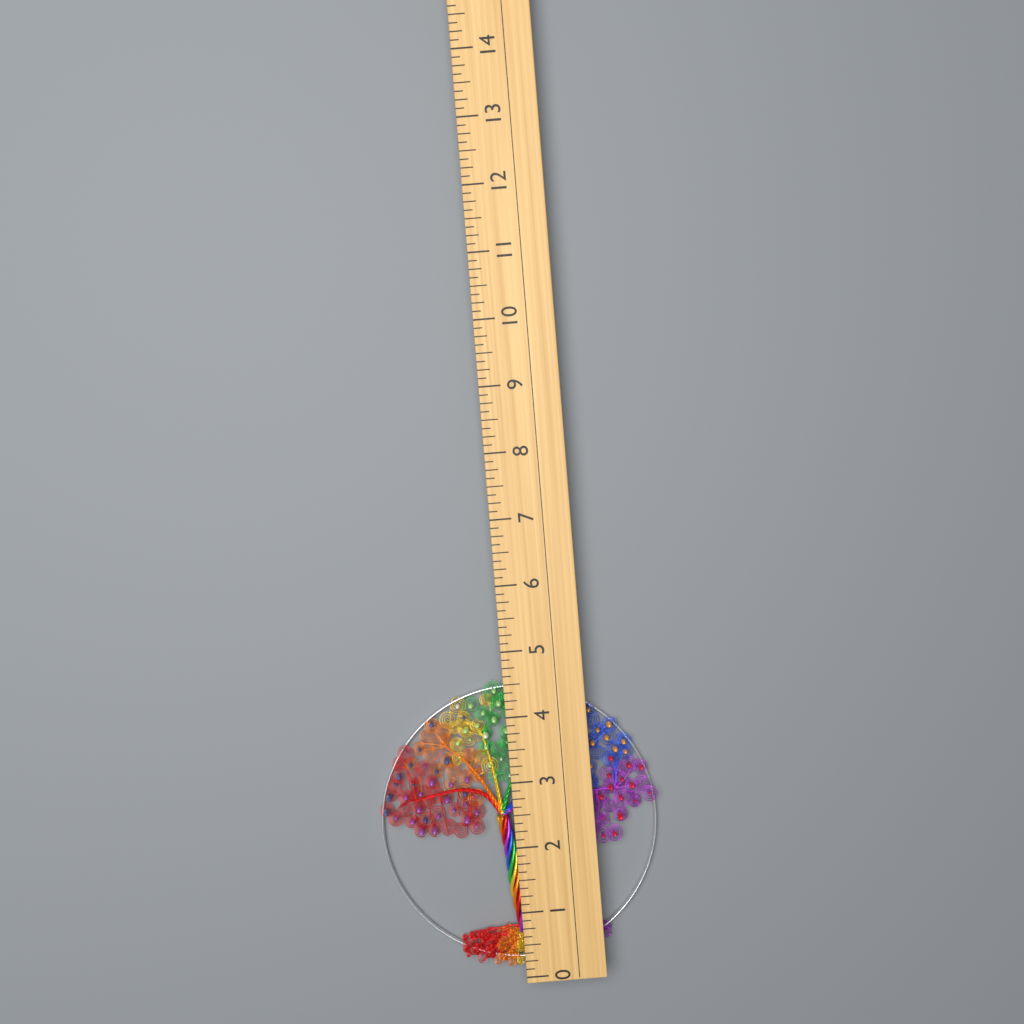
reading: 4.500 (no unit)
